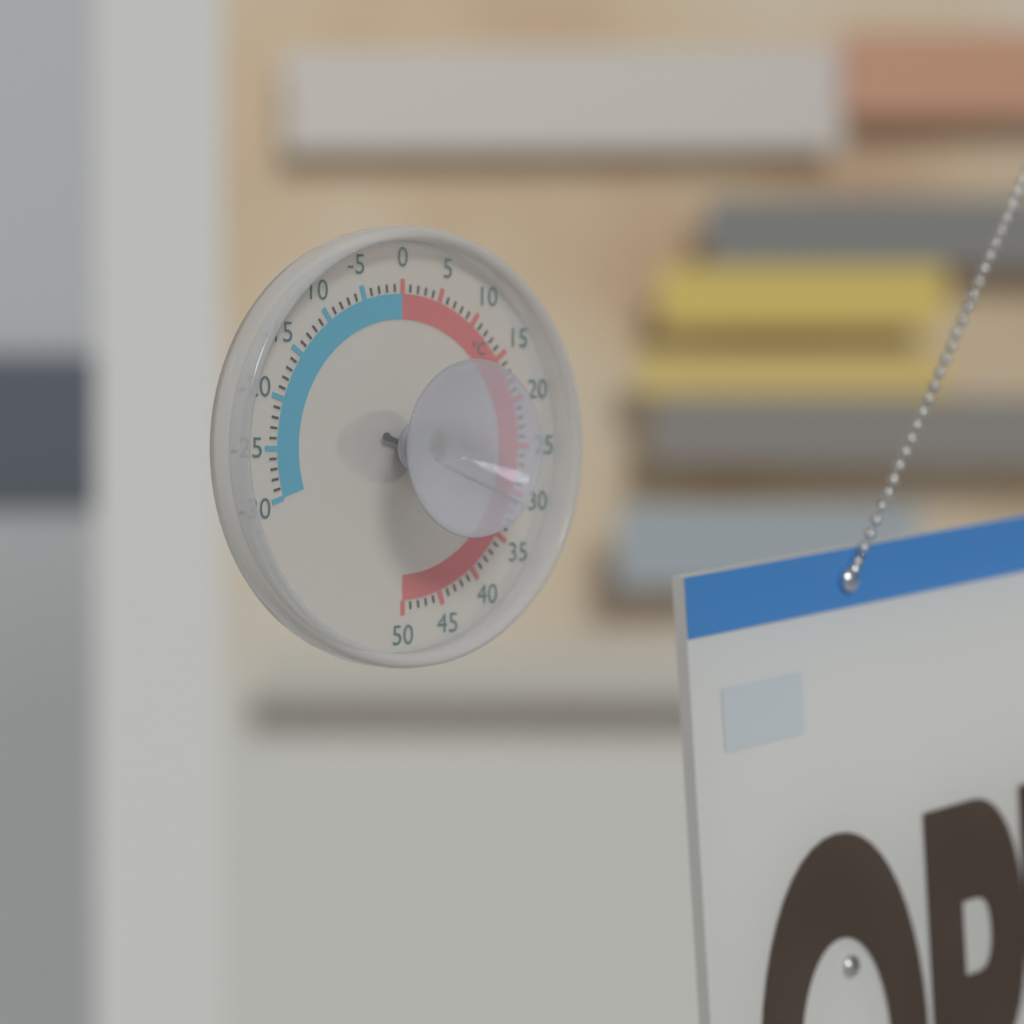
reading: 31 °C
